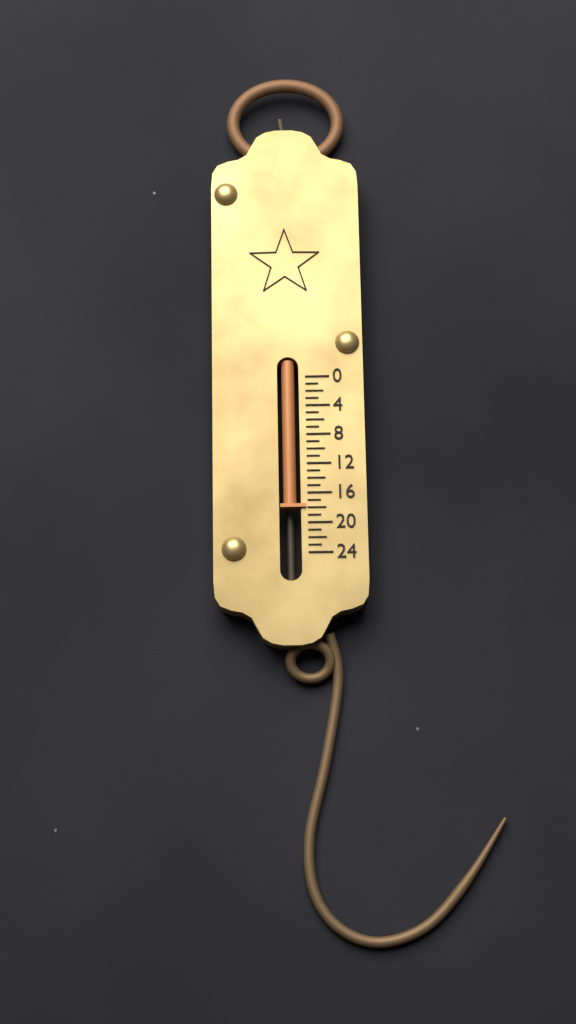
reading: 18 (no unit)
